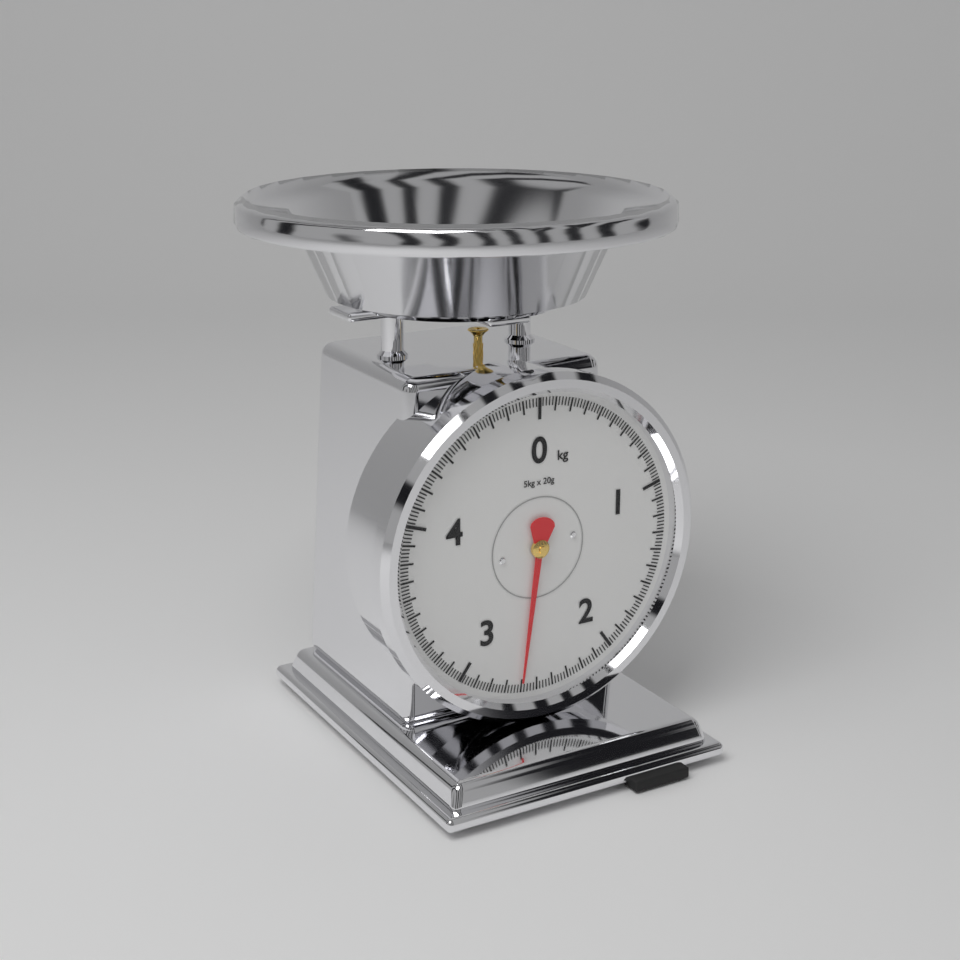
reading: 2.60 kg
